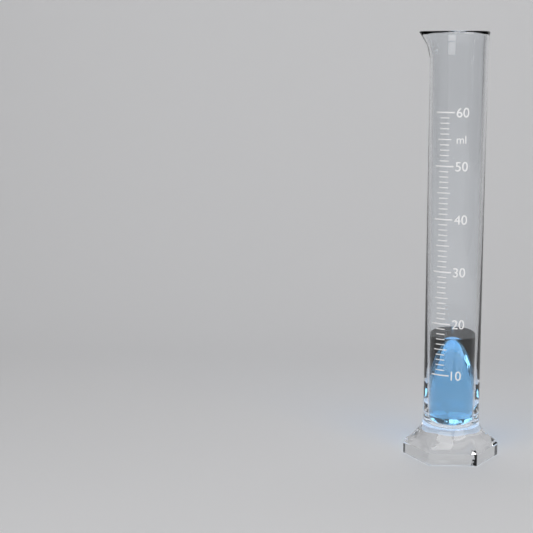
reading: 17 ml
